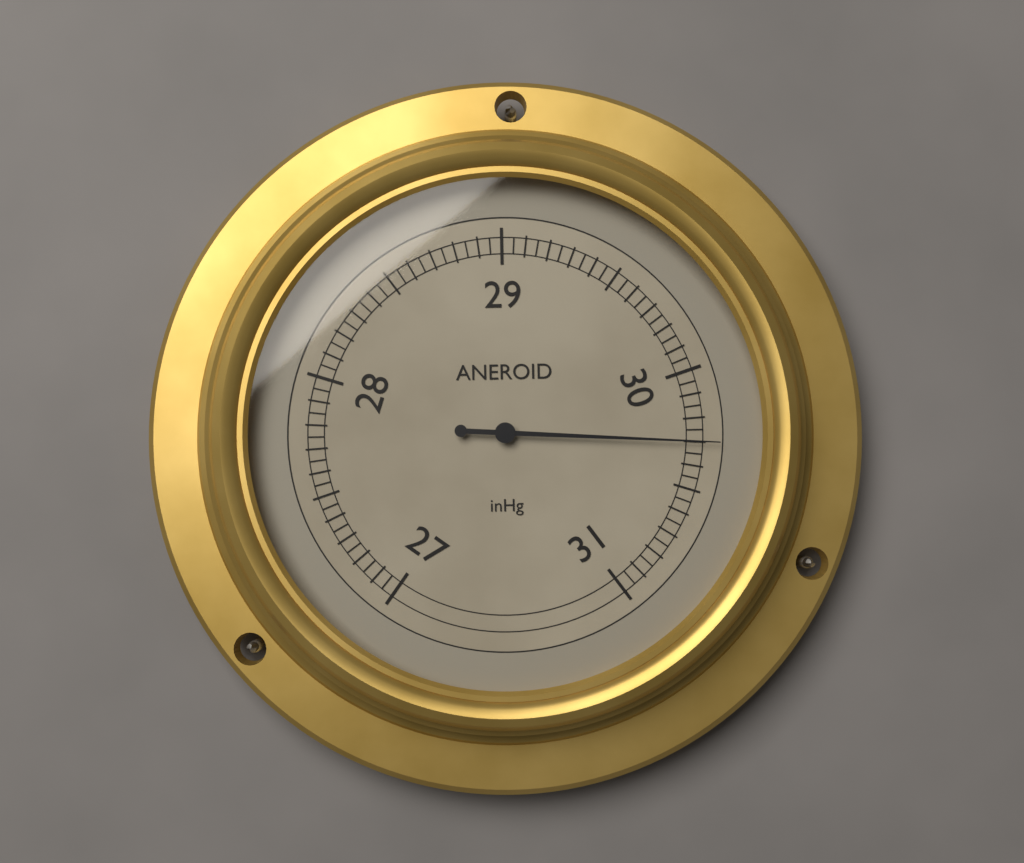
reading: 30.30 inHg
